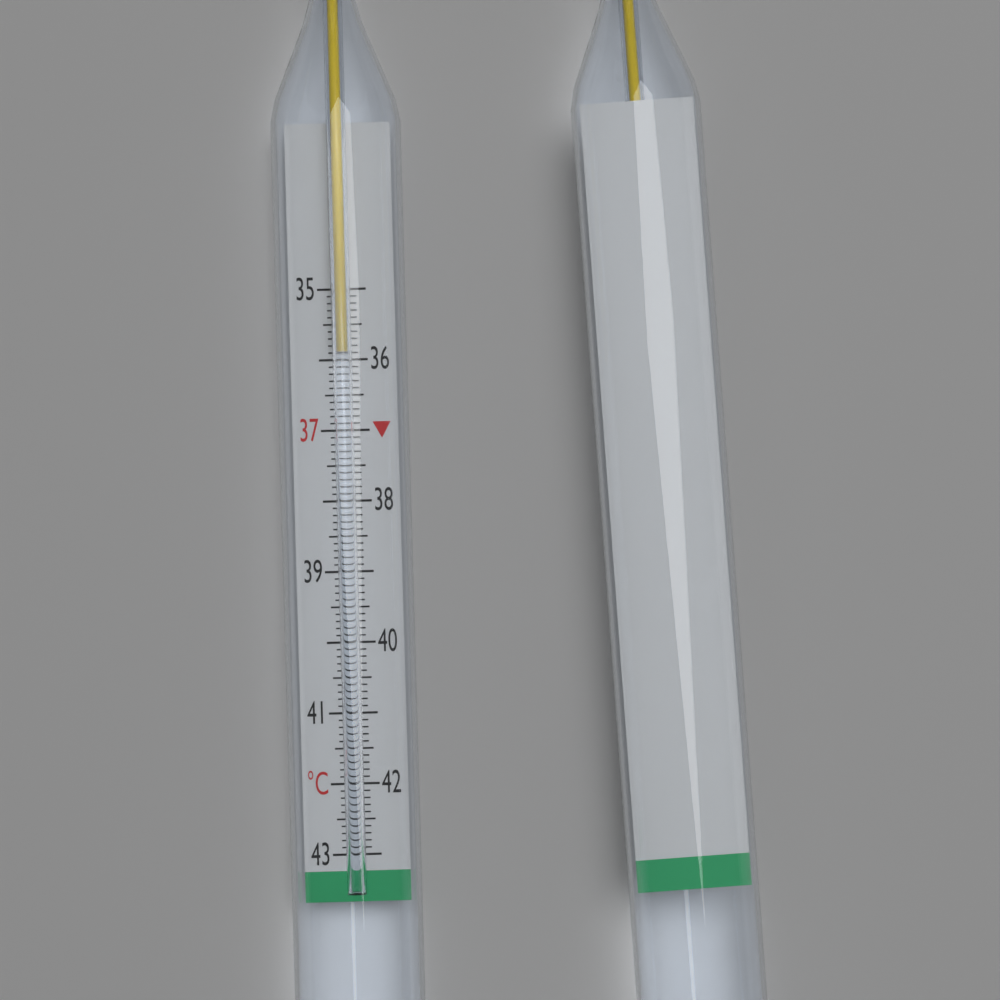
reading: 35.9 °C
